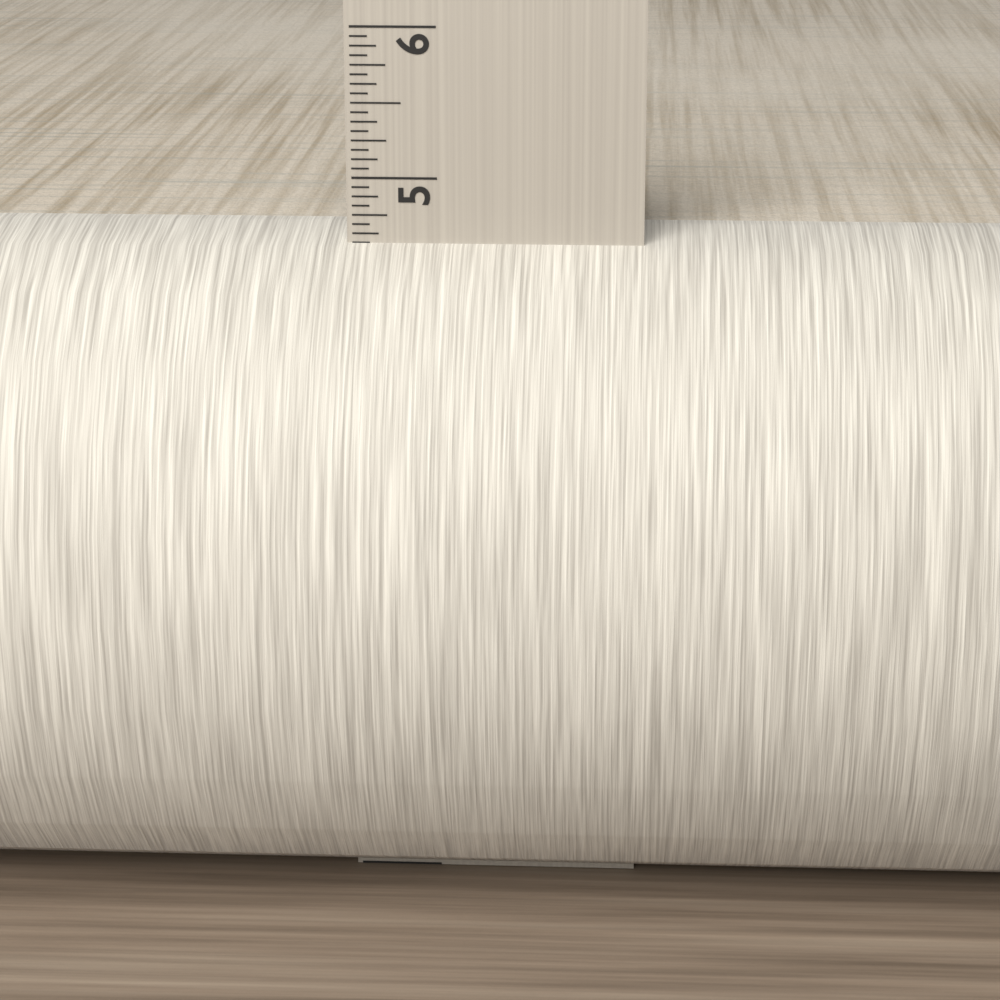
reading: 4.6250 in
